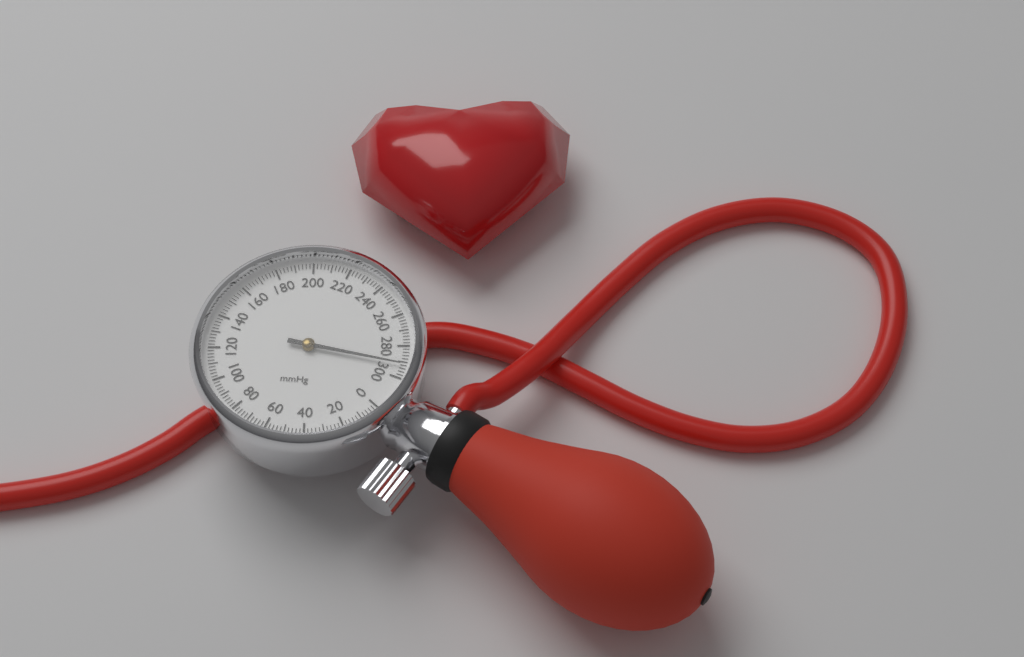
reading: 292 mmHg
